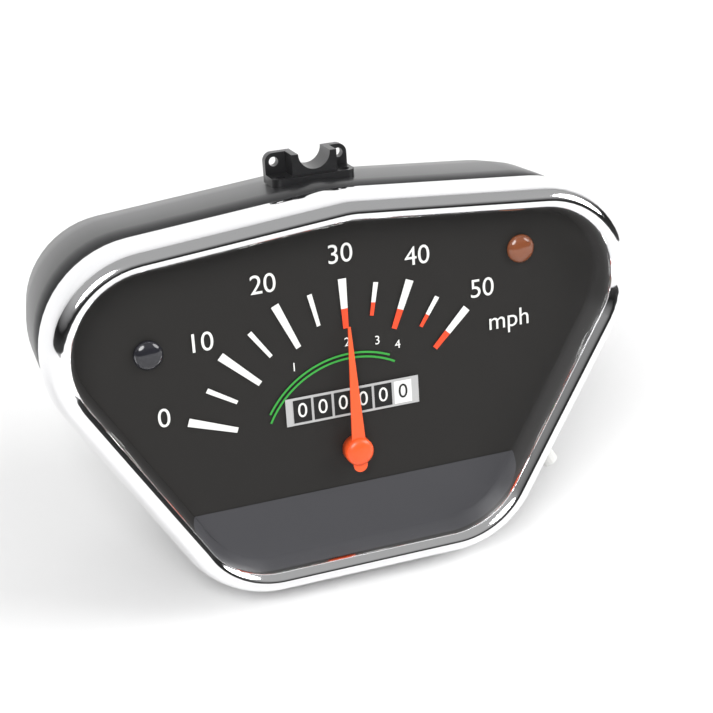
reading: 30 mph
